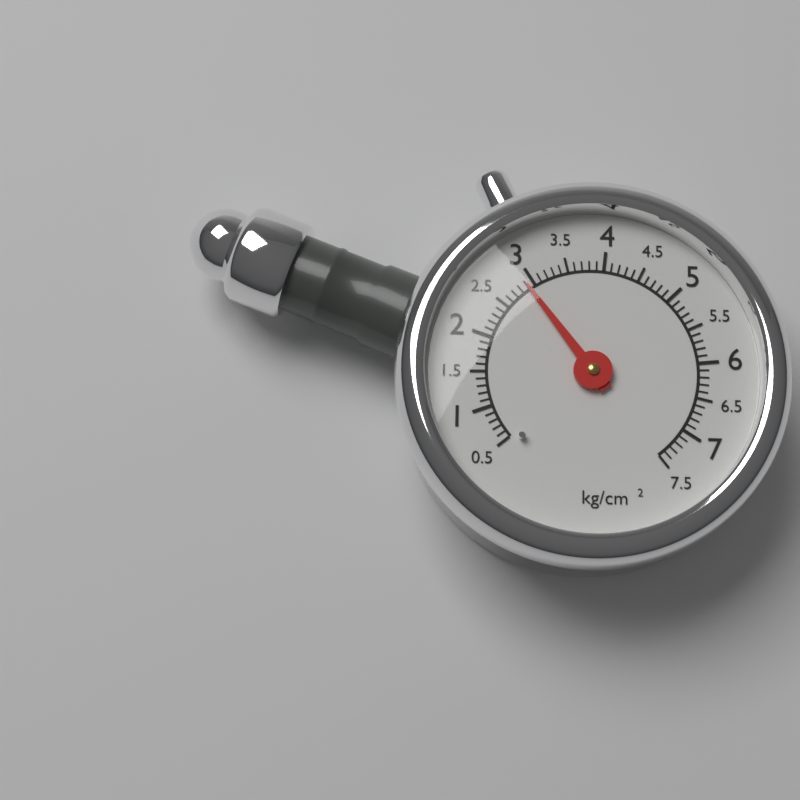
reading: 2.9 kg/cm²
